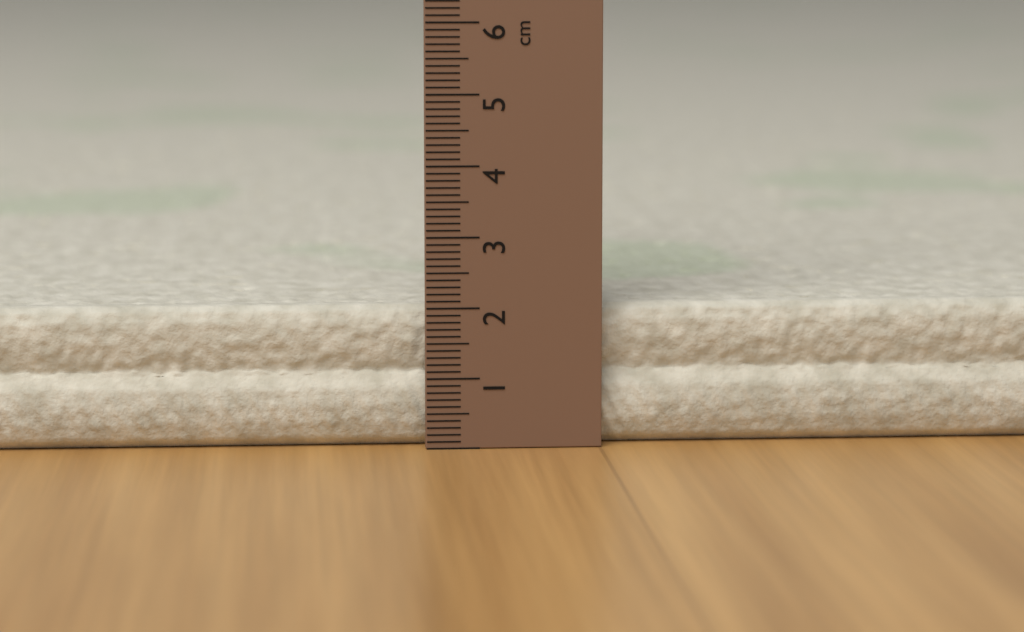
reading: 2.0 cm
